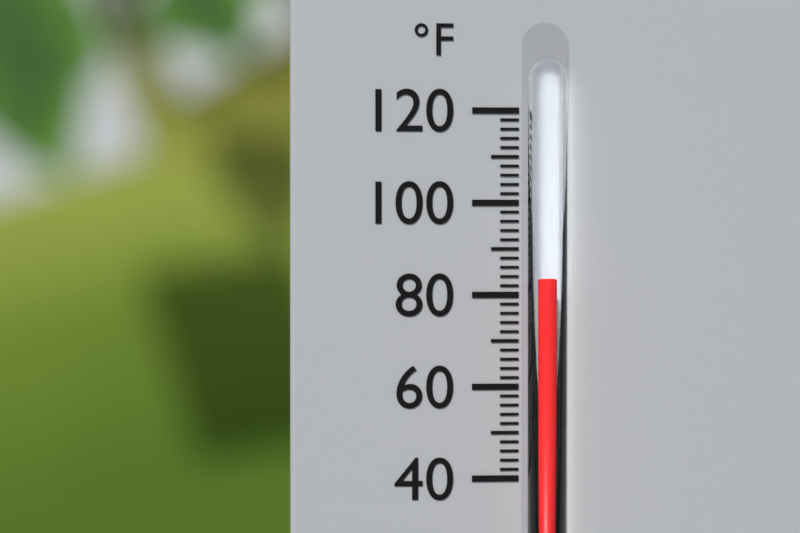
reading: 84 °F
